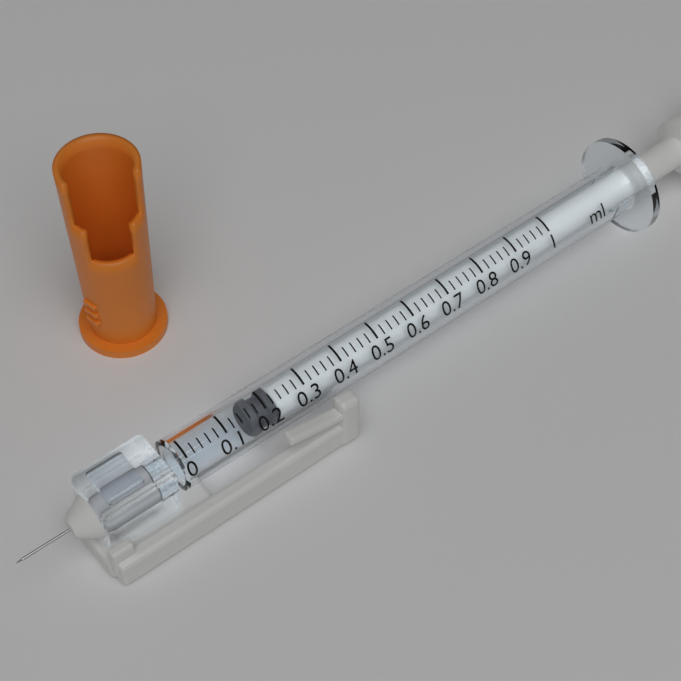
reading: 0.16 ml
